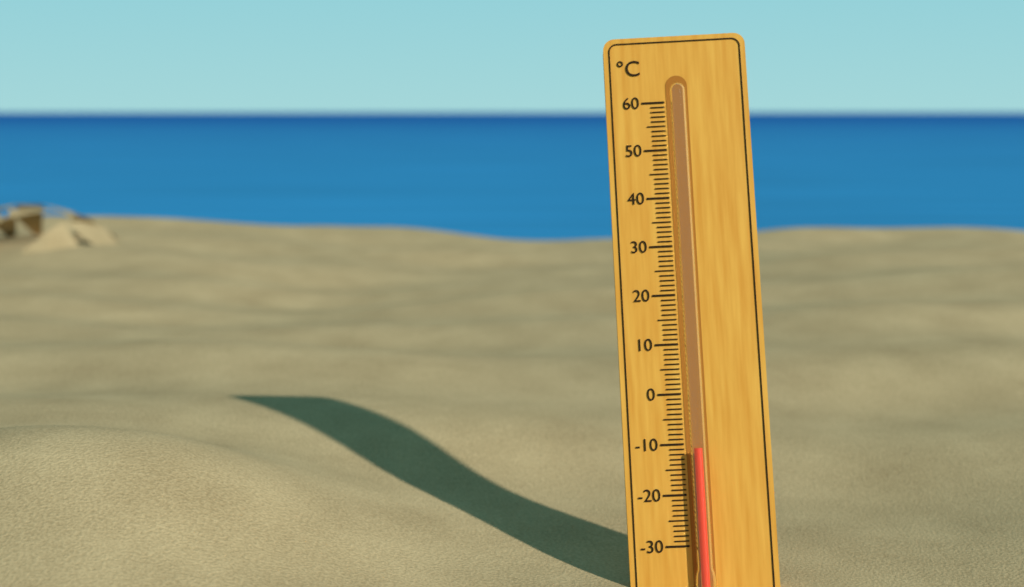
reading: -11 °C
